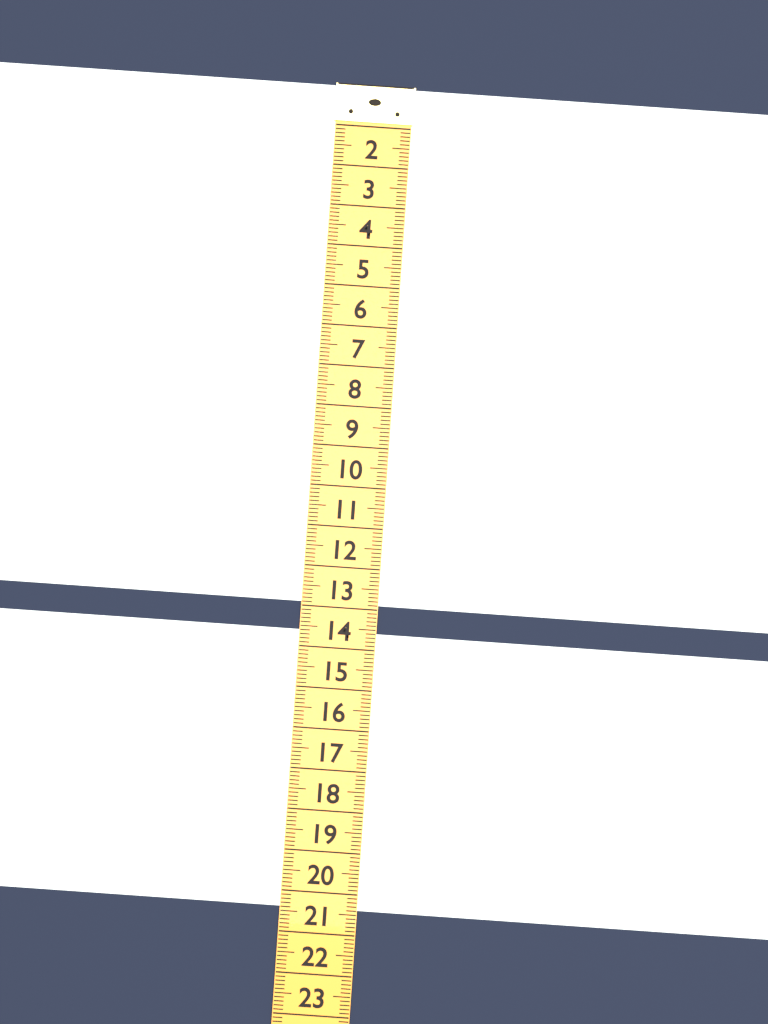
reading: 12.9 (no unit)
